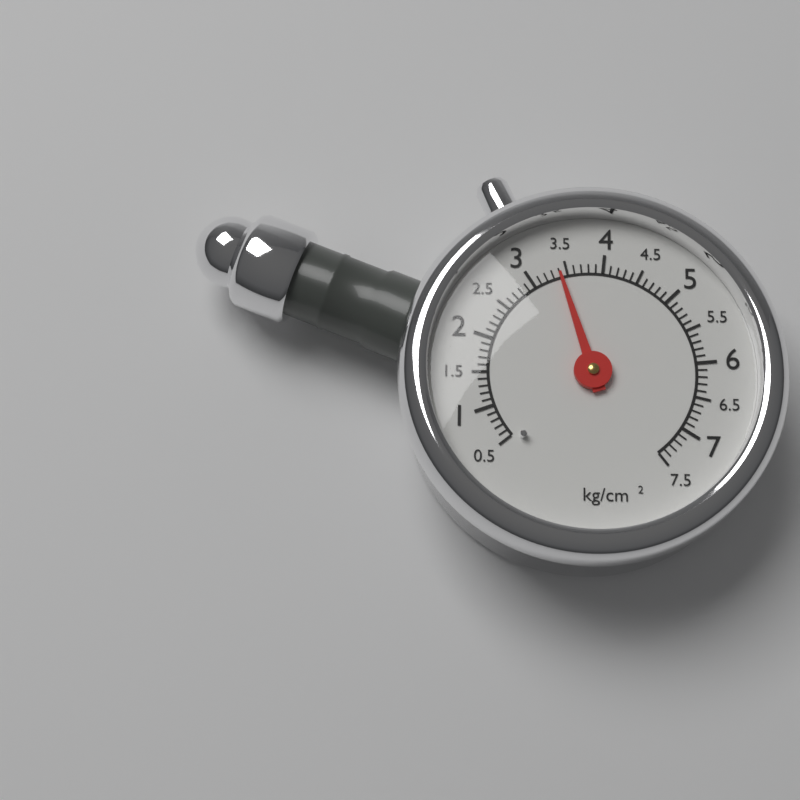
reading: 3.4 kg/cm²
